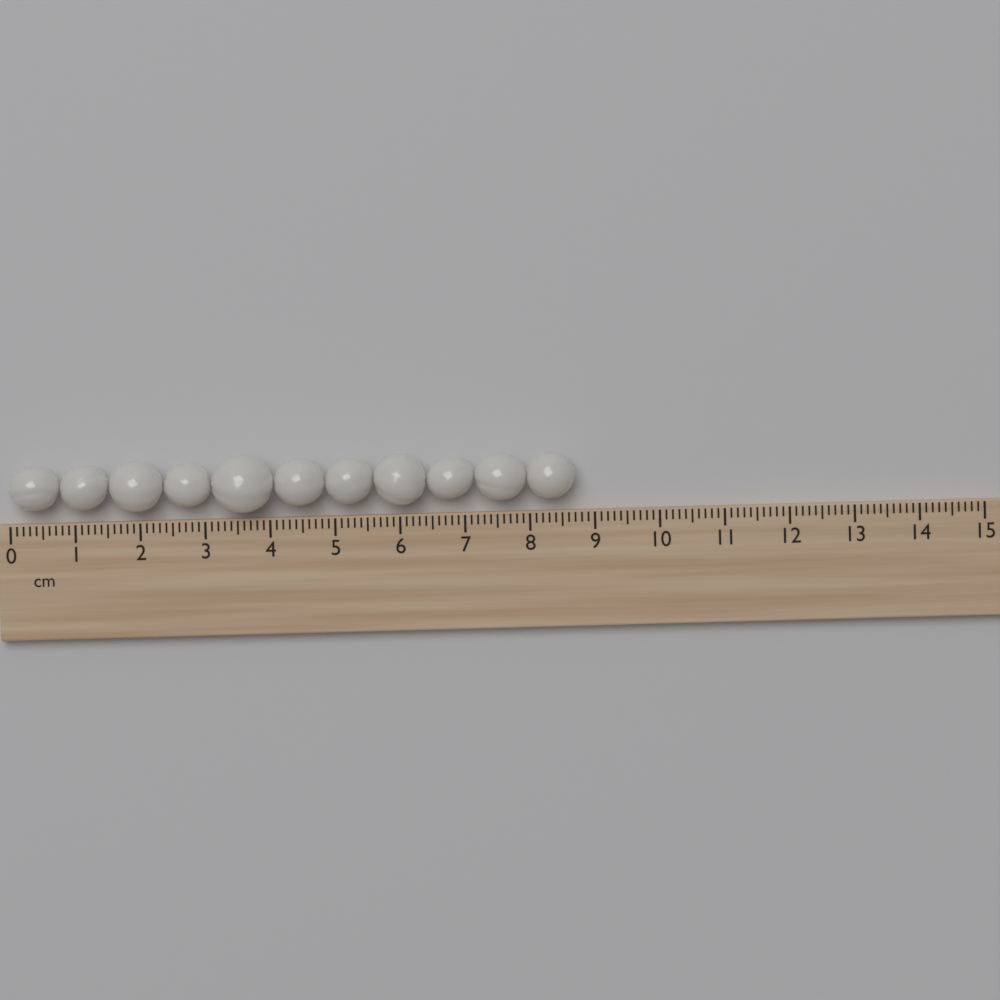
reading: 8.7 cm
